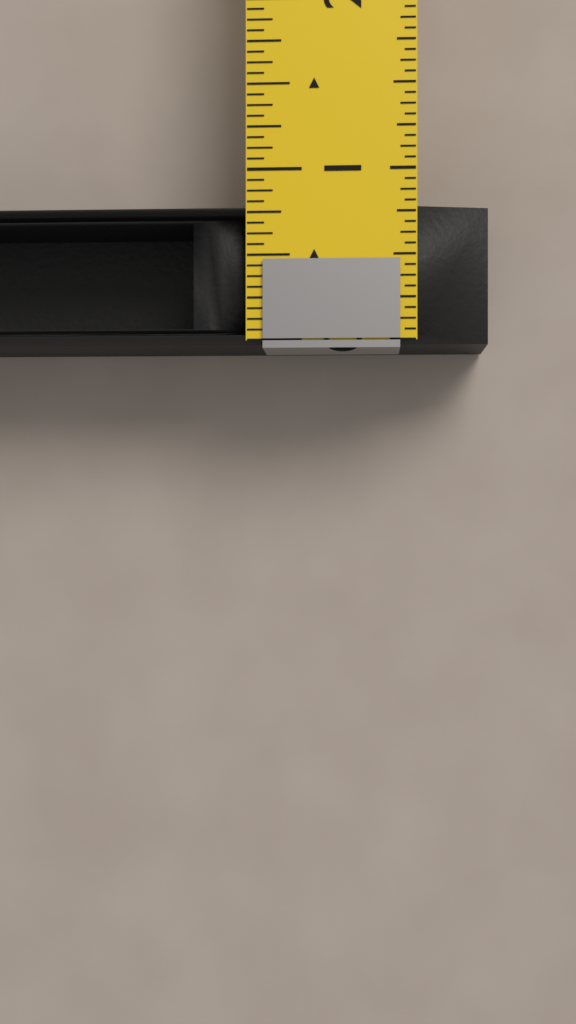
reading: 0.8125 in
